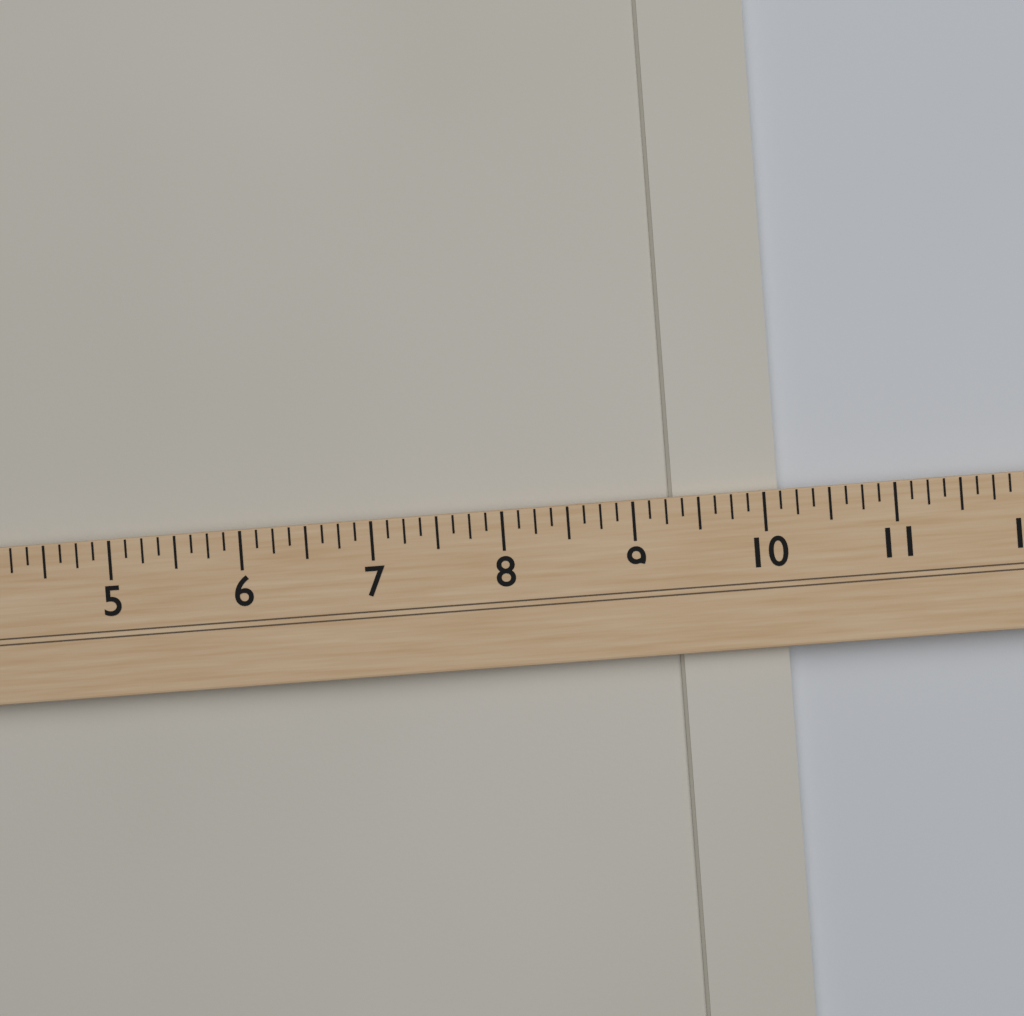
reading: 10.125 (no unit)
